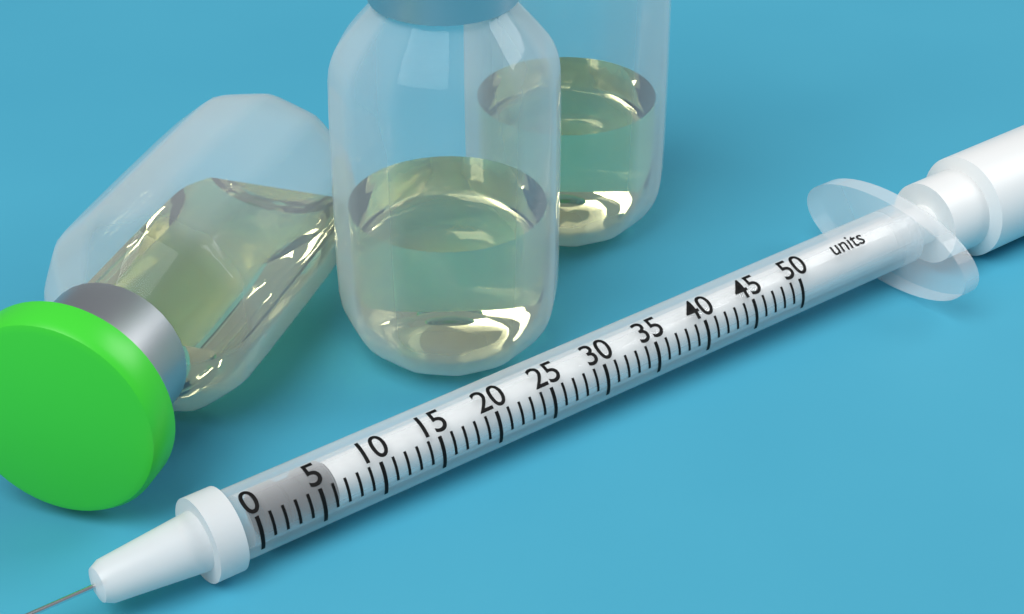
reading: 1 units
